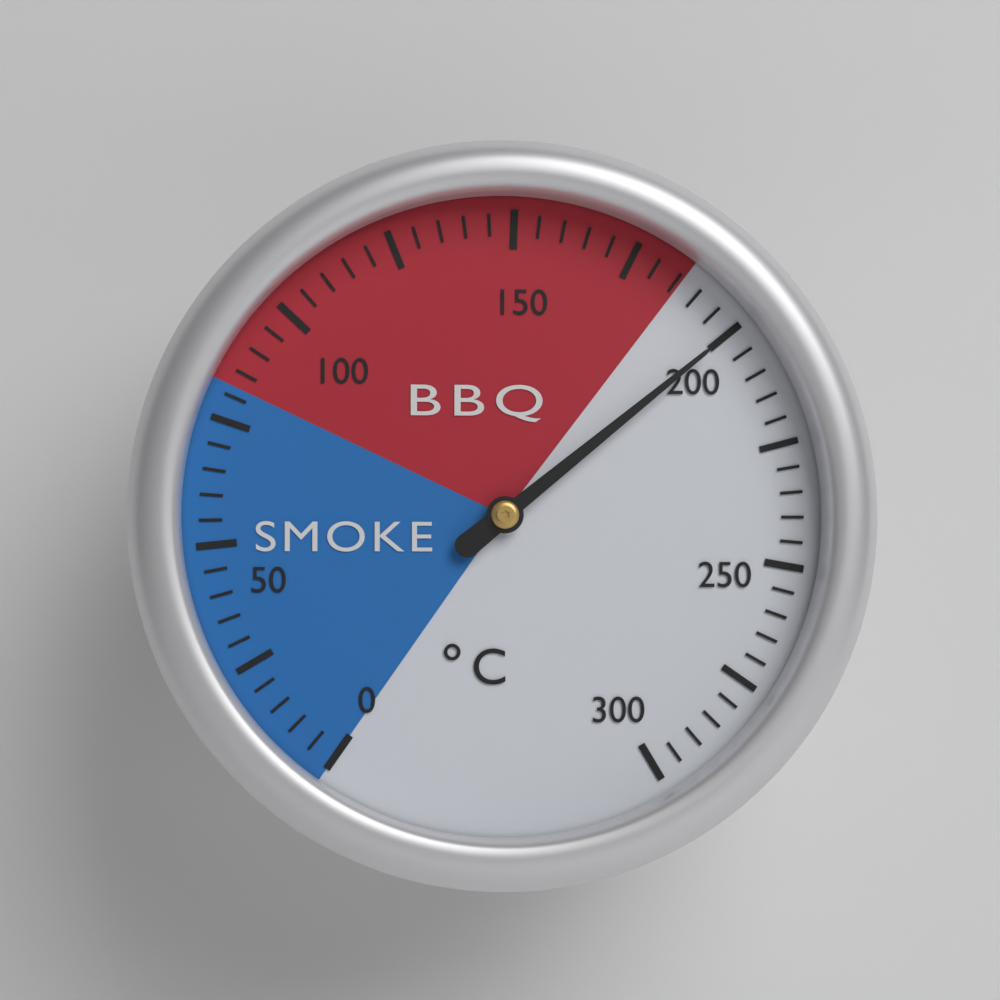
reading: 200 °C
